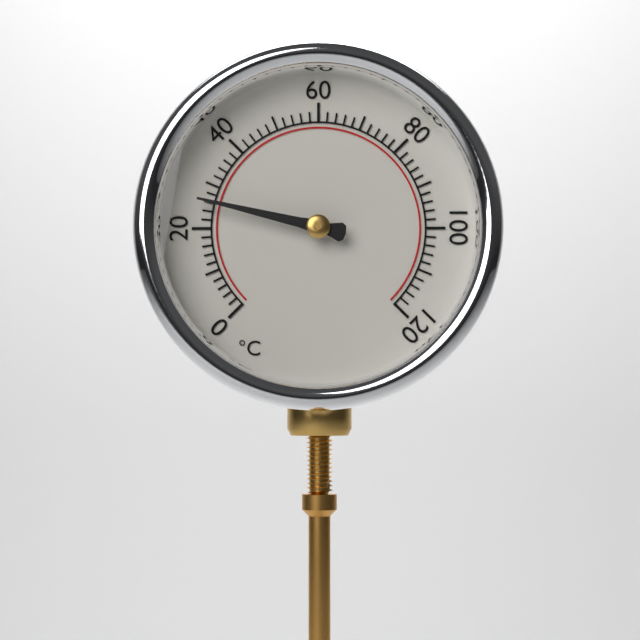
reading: 26 °C
